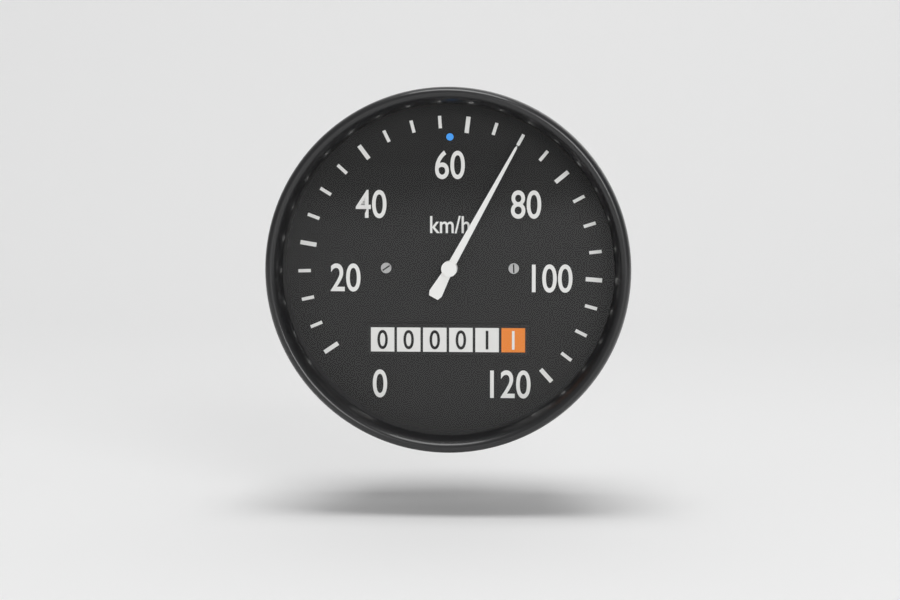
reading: 70 km/h
